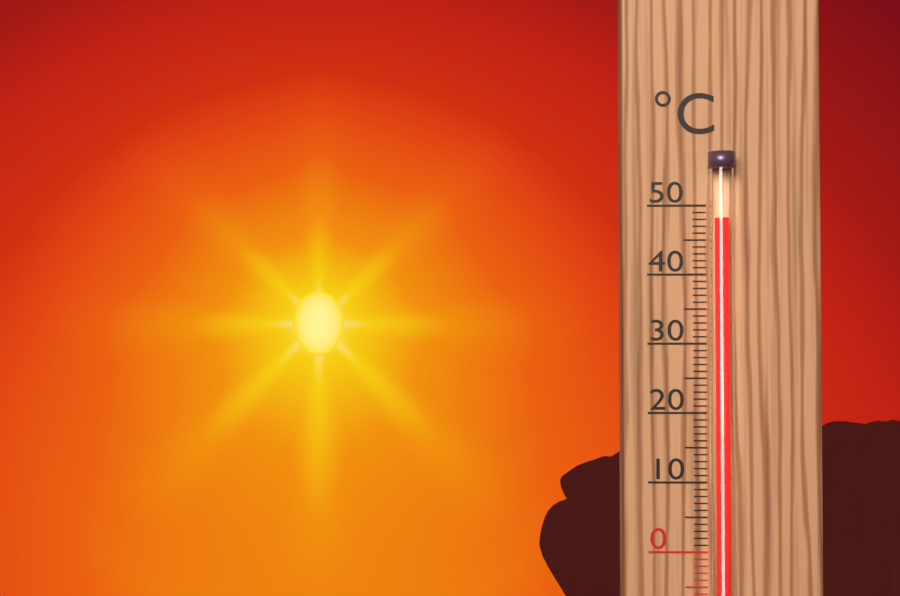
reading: 48 °C
